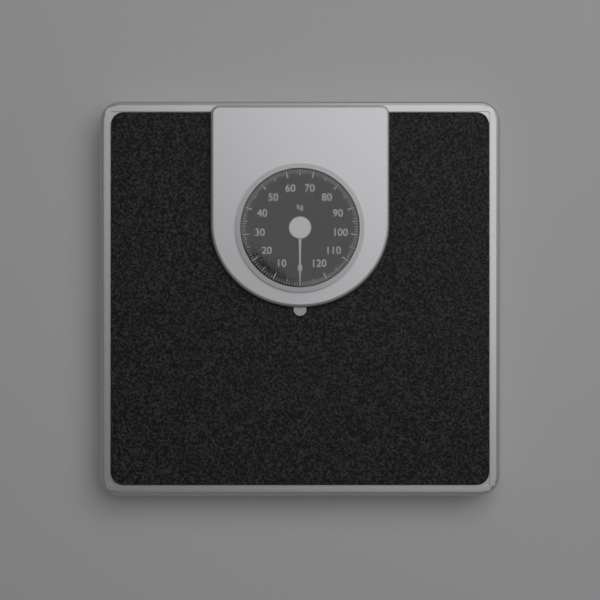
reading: 0 kg
